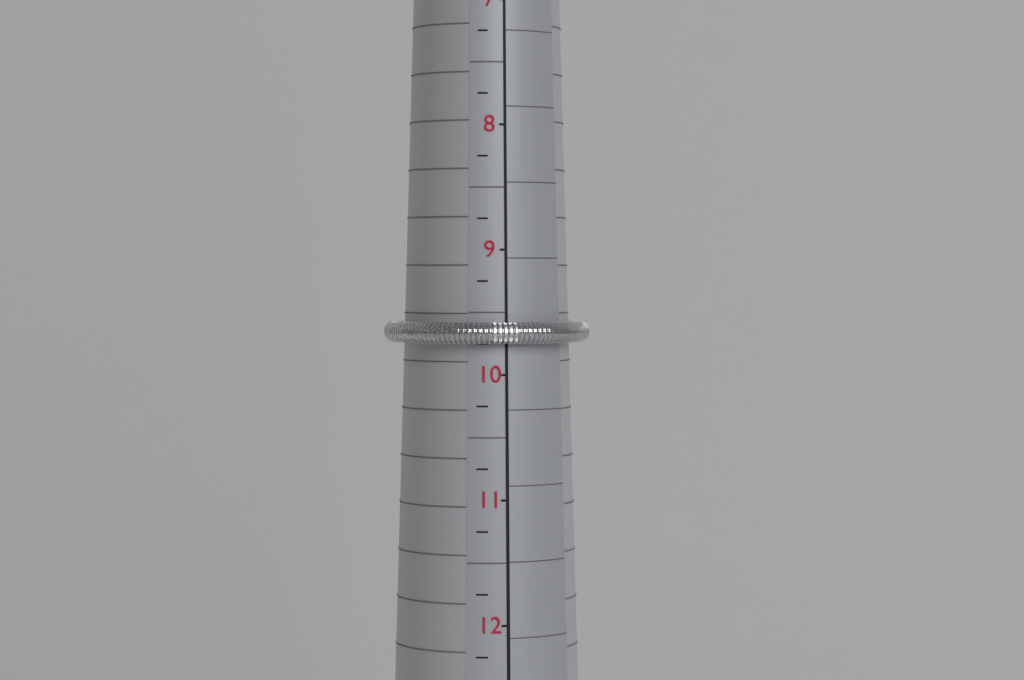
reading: 9.75 (no unit)
